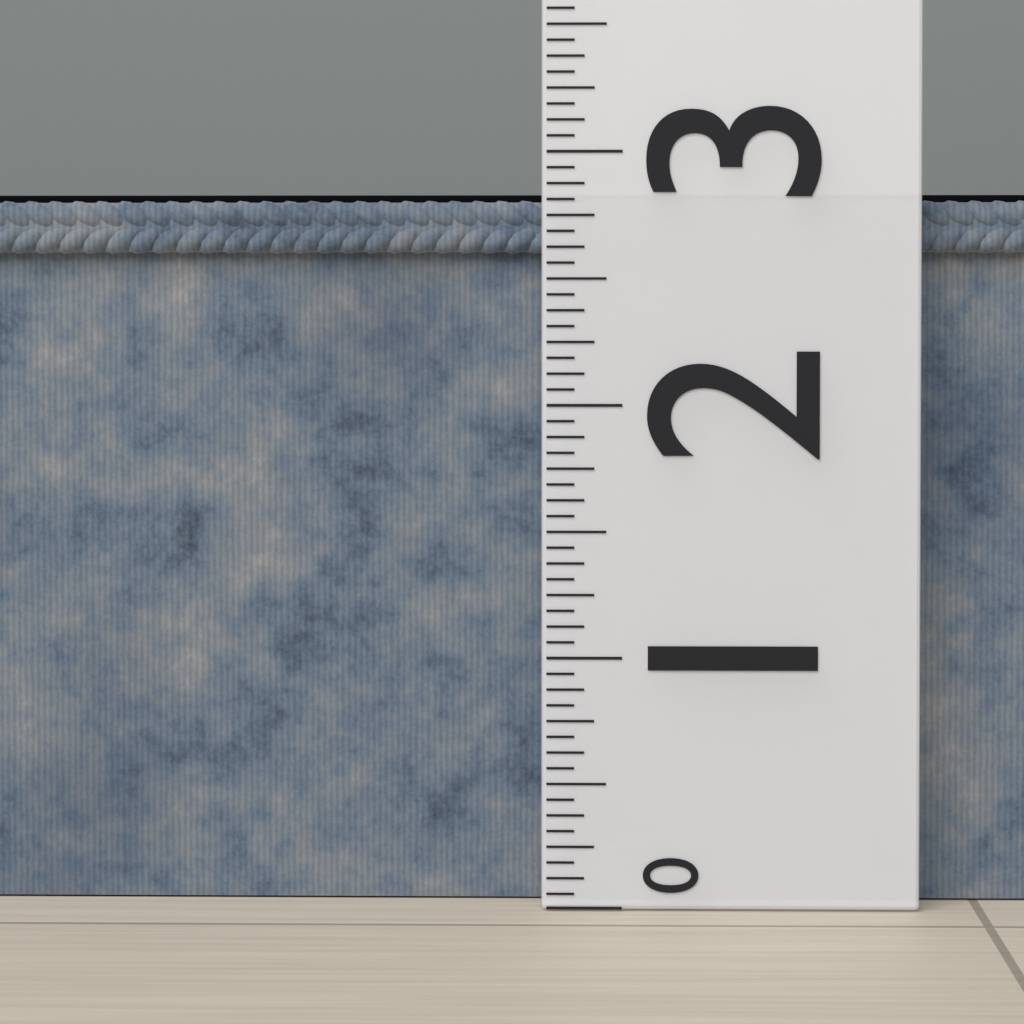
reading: 2.8125 (no unit)
